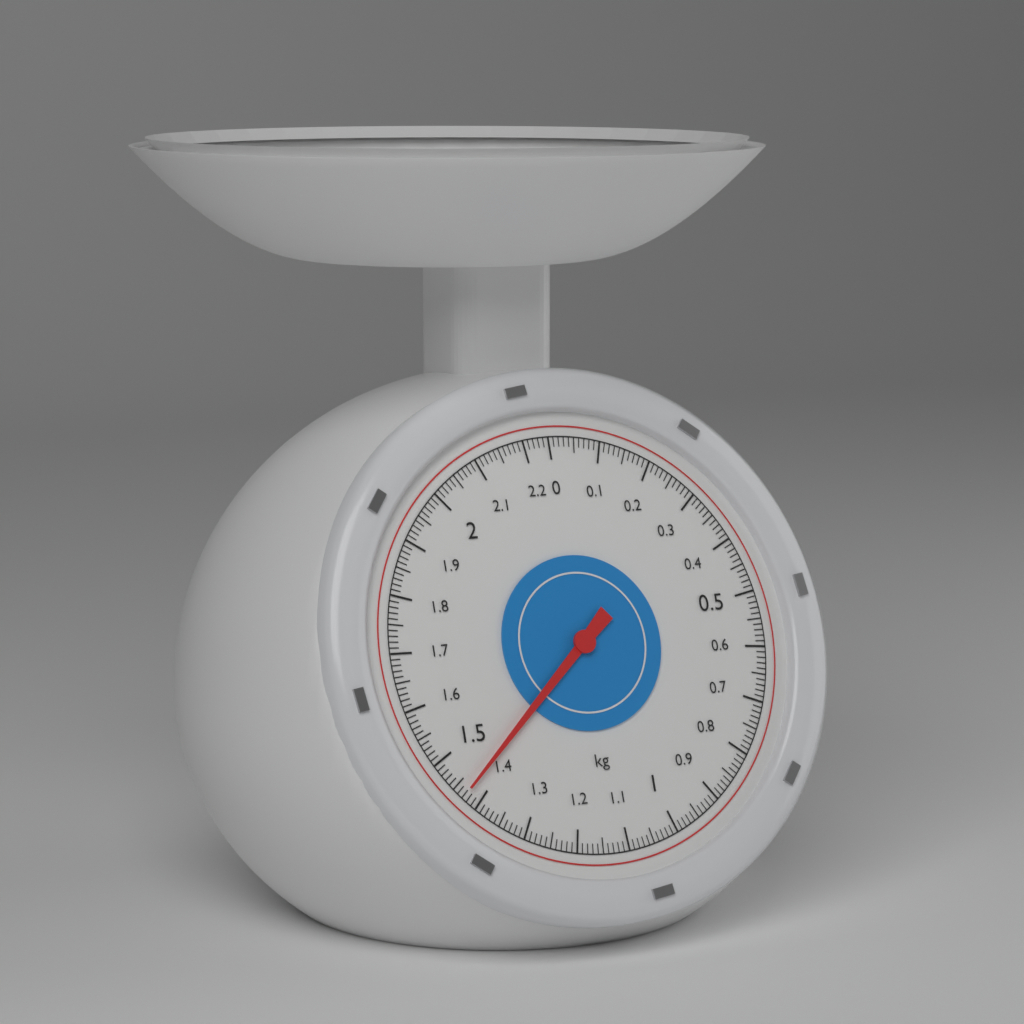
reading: 1.43 kg
